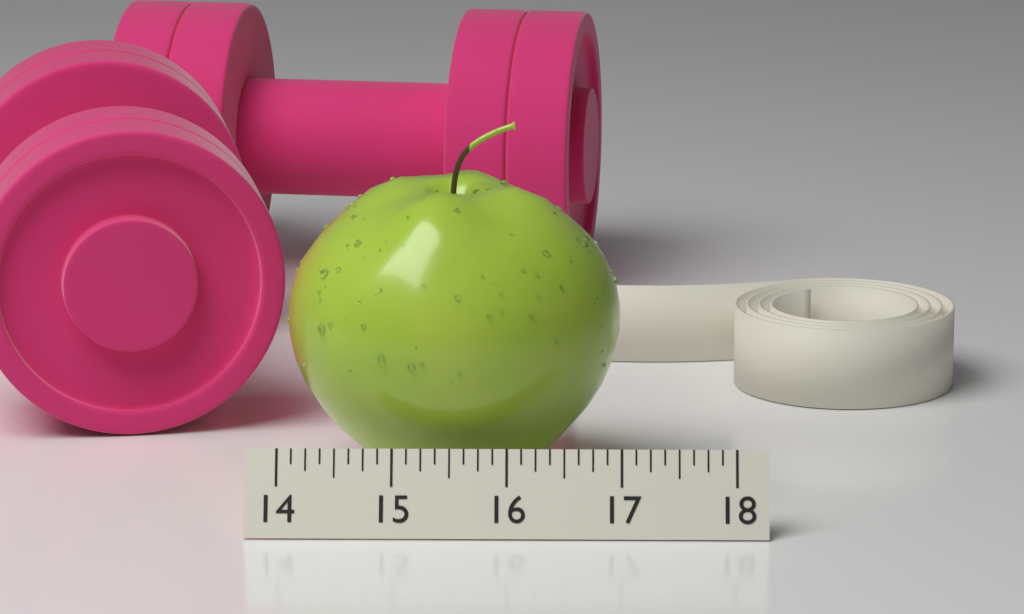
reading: 17.000 (no unit)
